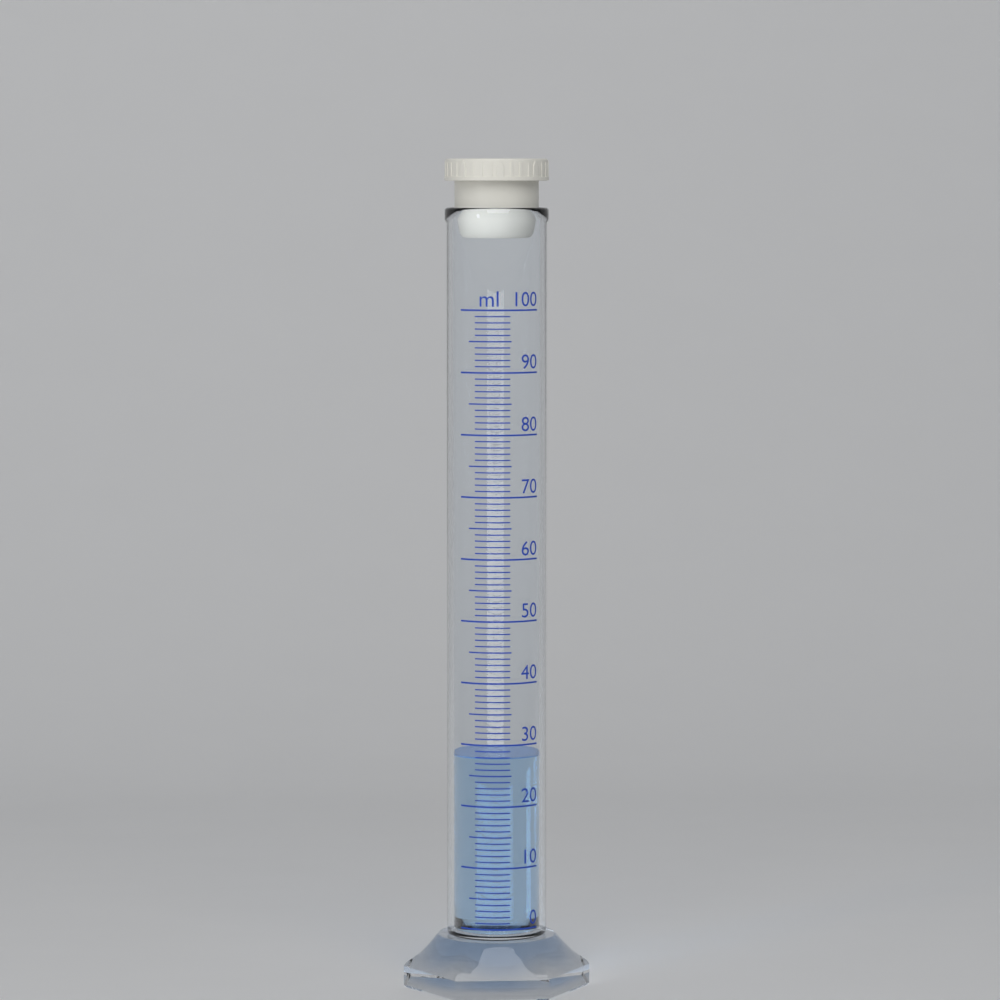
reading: 28 ml
